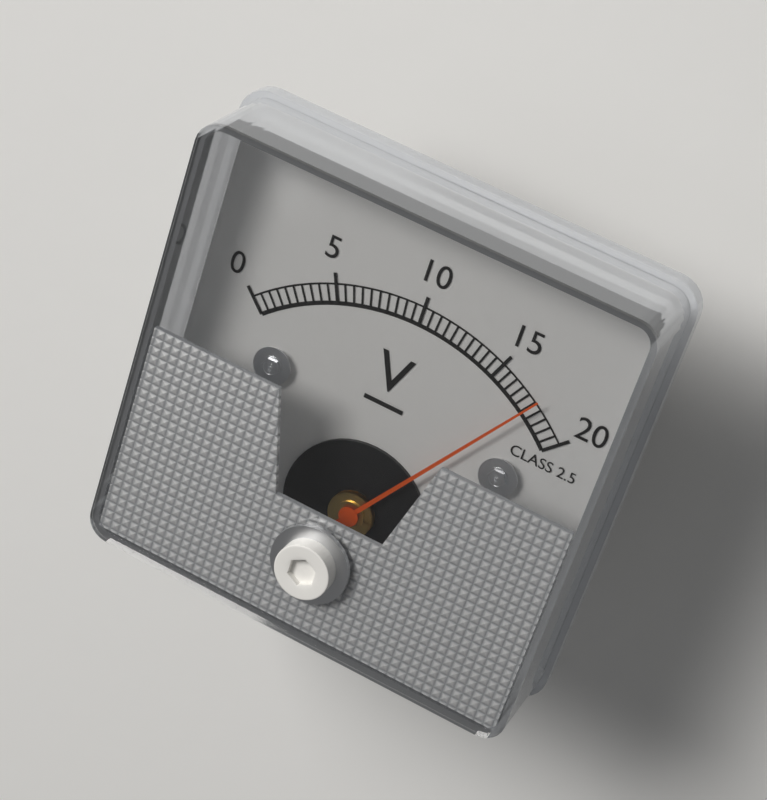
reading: 17.5 V
